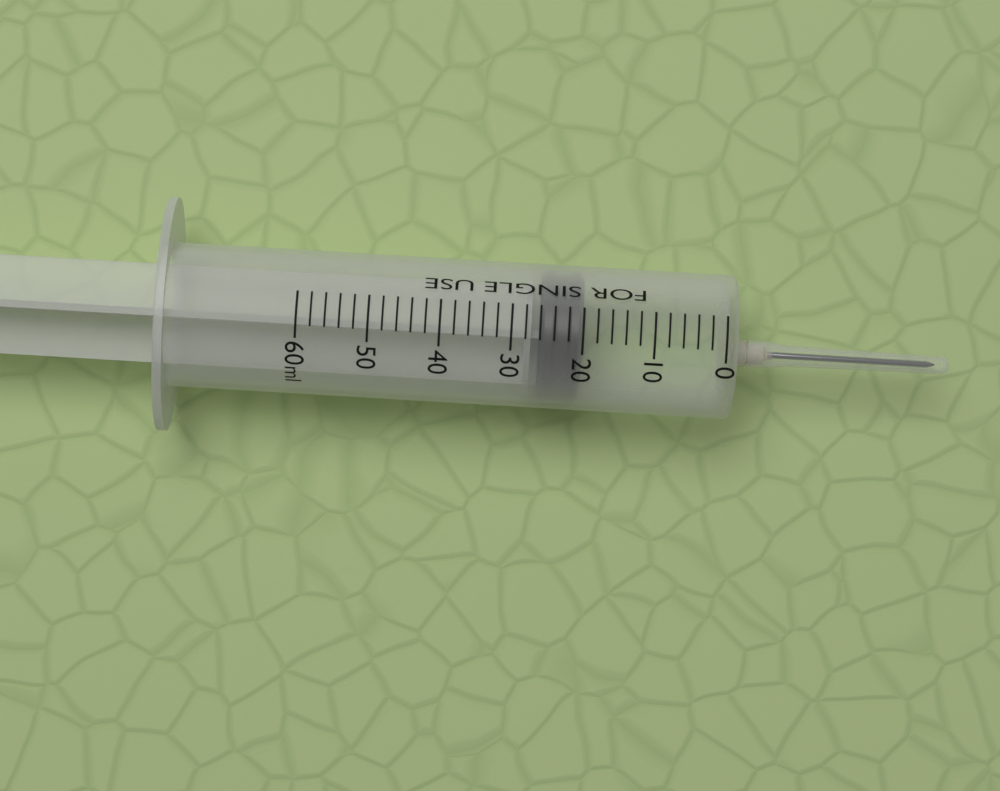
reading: 20 ml
